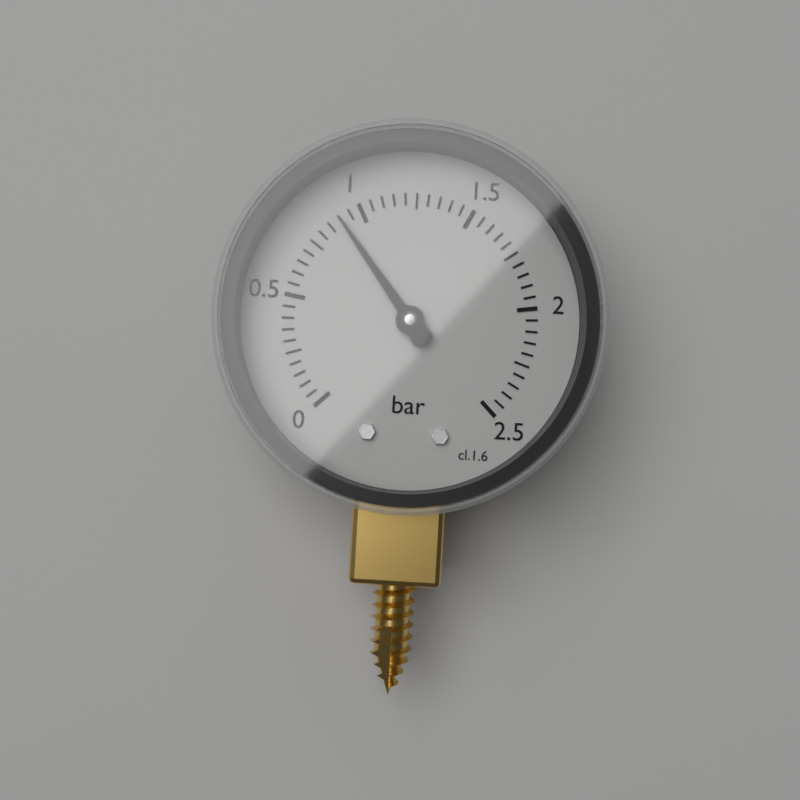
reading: 0.90 bar
